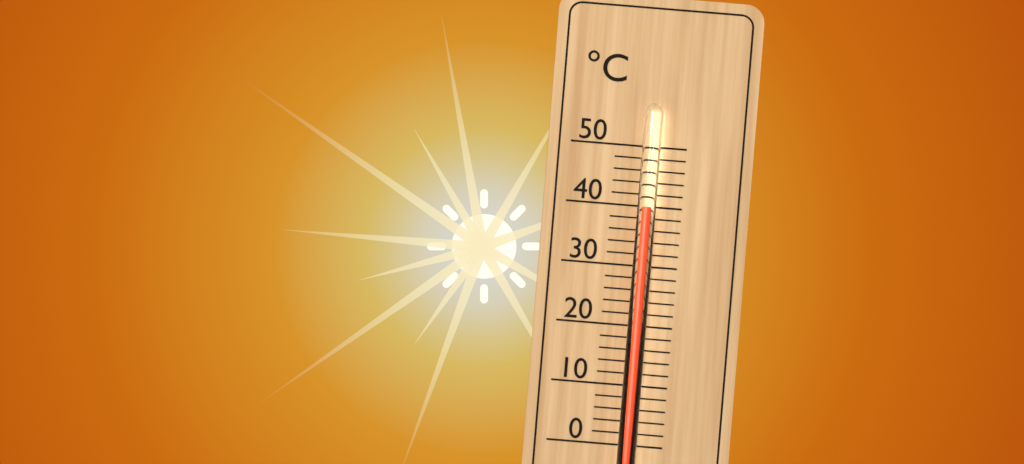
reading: 40 °C
